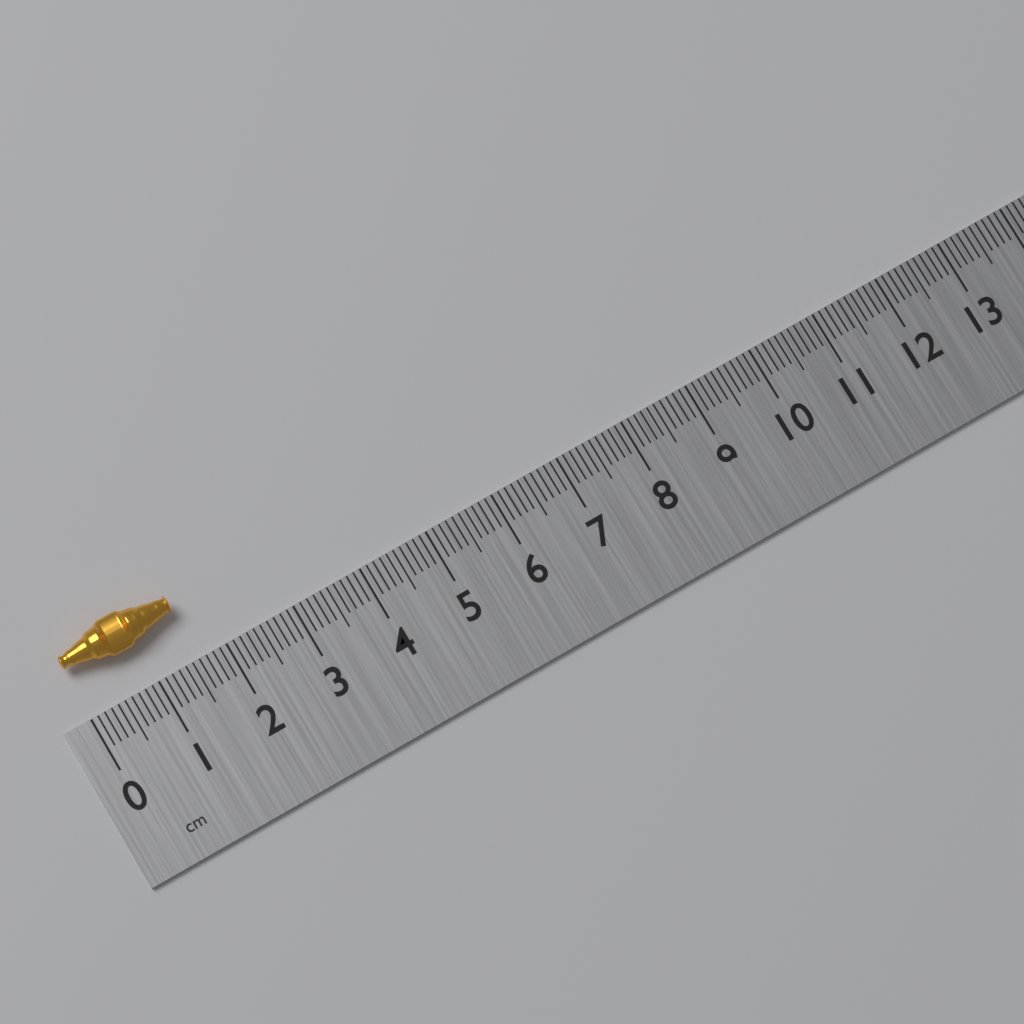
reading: 1.6 cm
